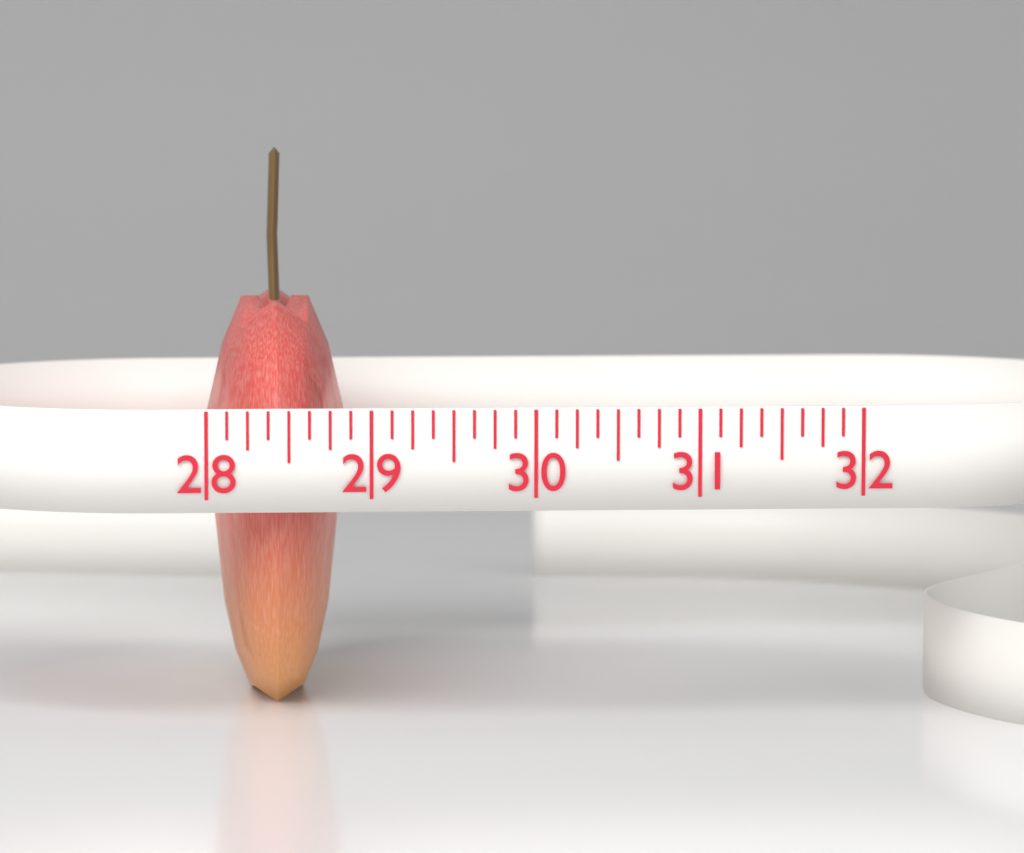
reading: 28.875 (no unit)
